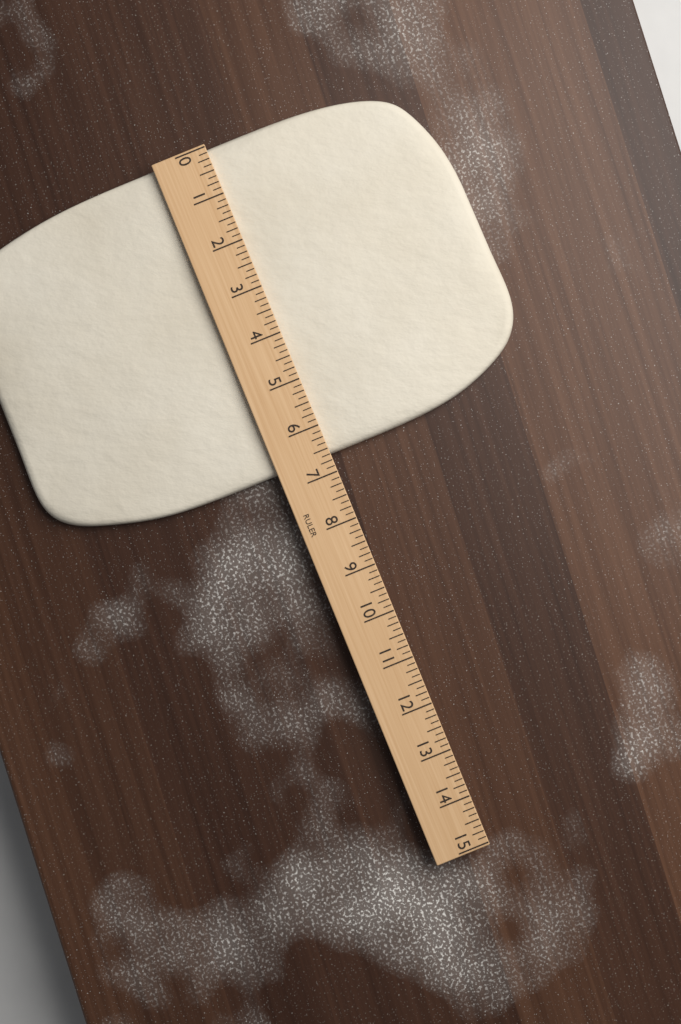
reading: 6.625 (no unit)
